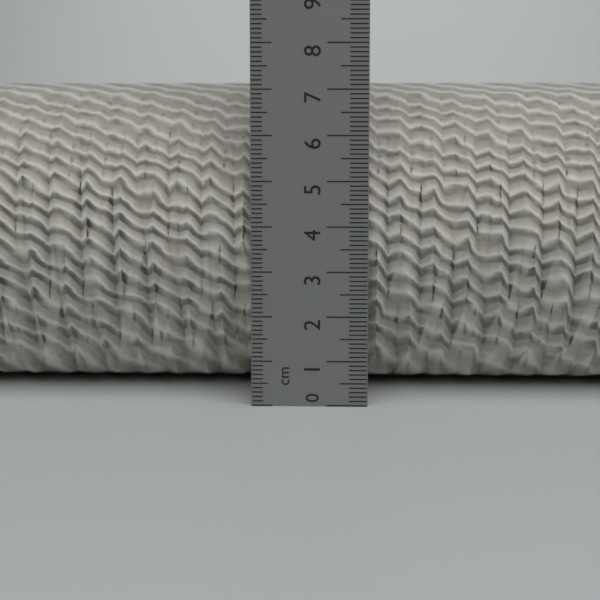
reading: 7.2 cm
